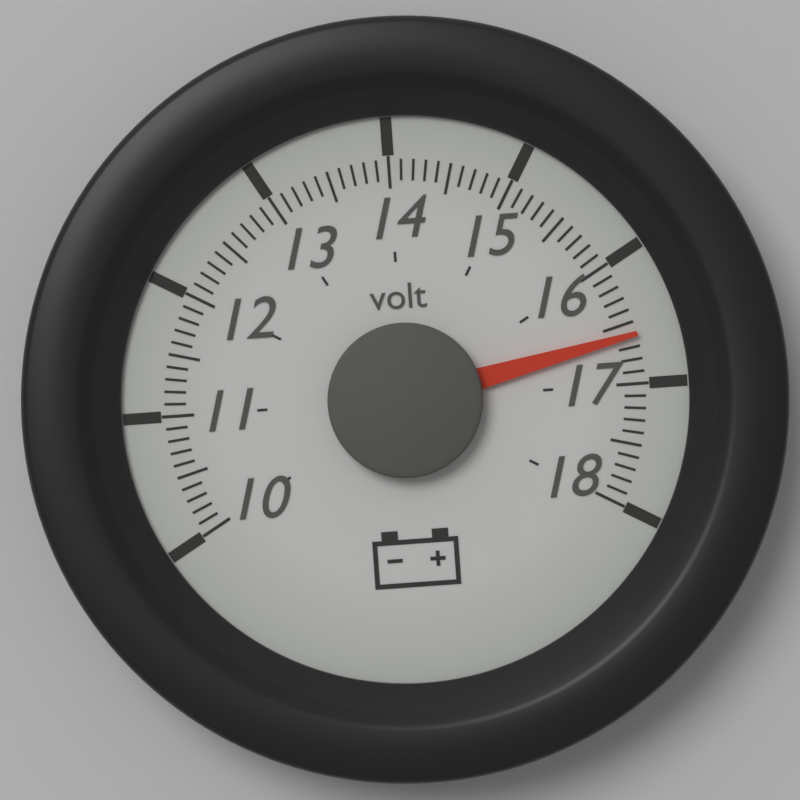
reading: 16.6 volt
